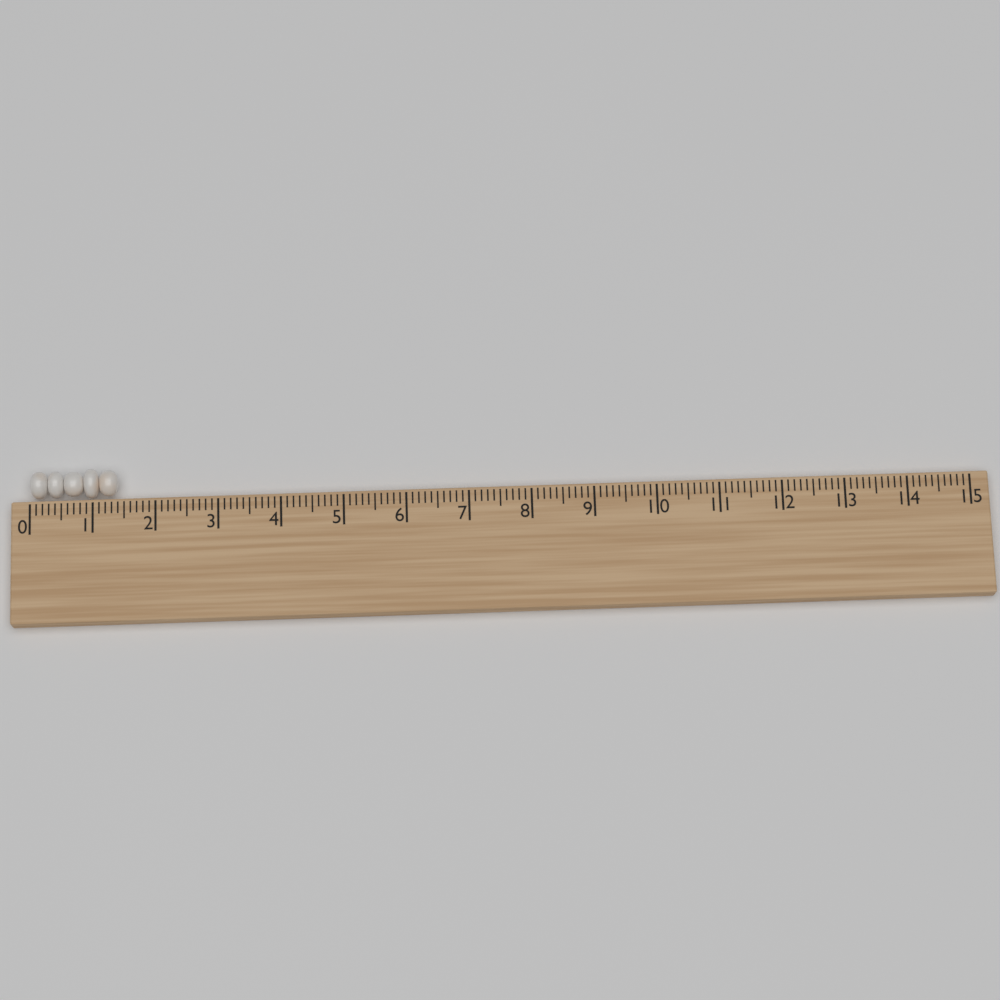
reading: 1.4 (no unit)
